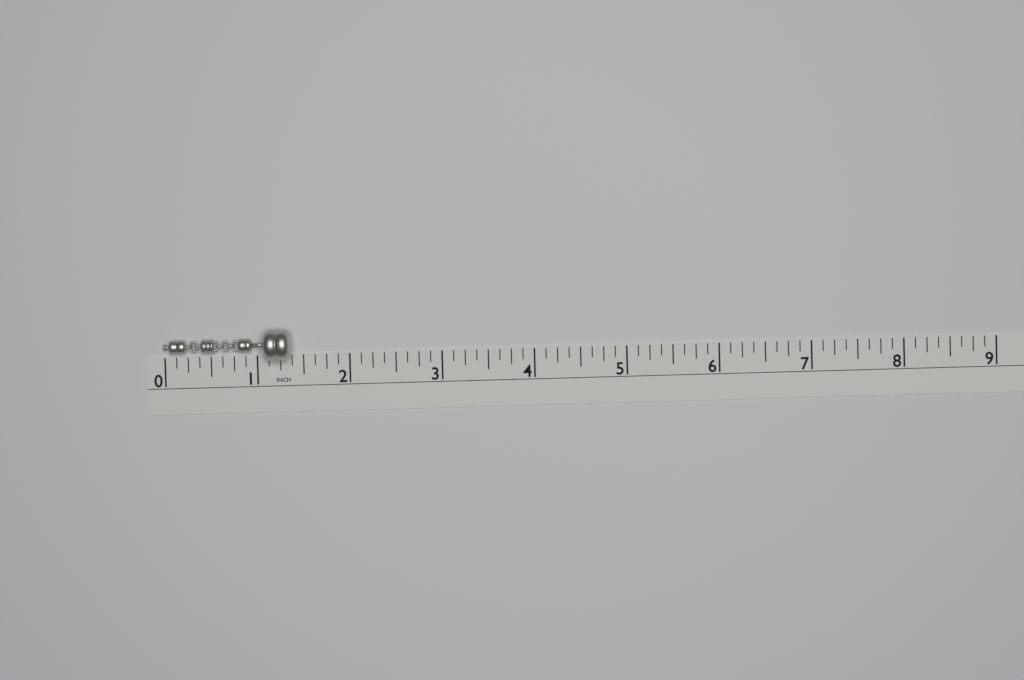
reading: 1.375 in
